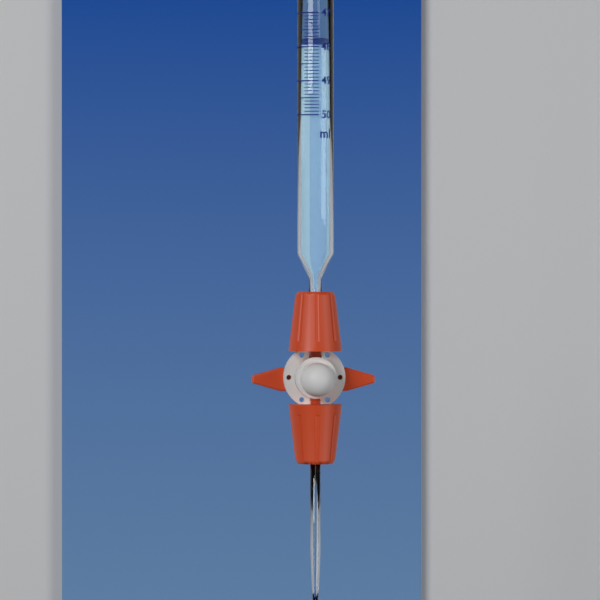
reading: 47.9 ml
